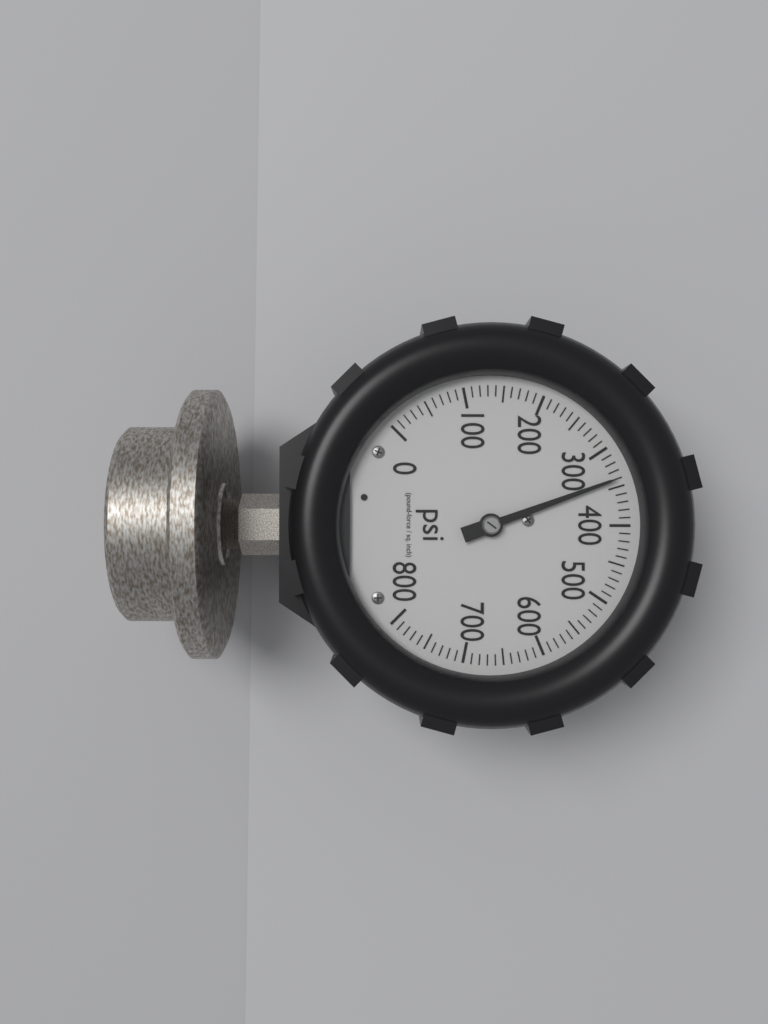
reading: 340 psi
